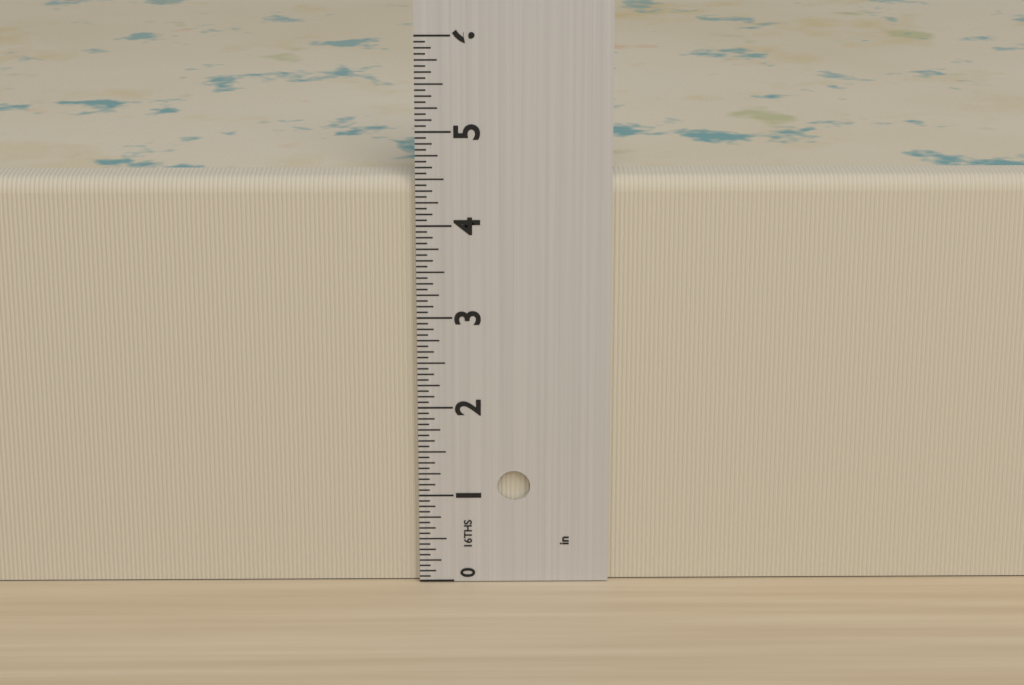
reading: 4.5000 in
